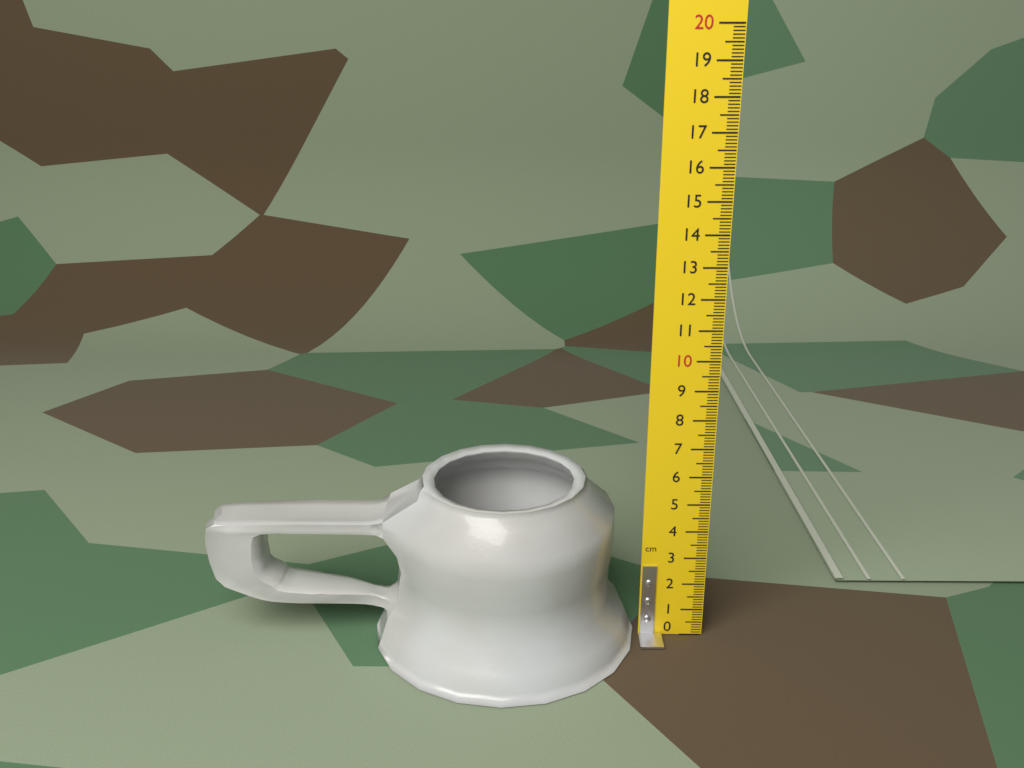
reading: 5.8 cm
